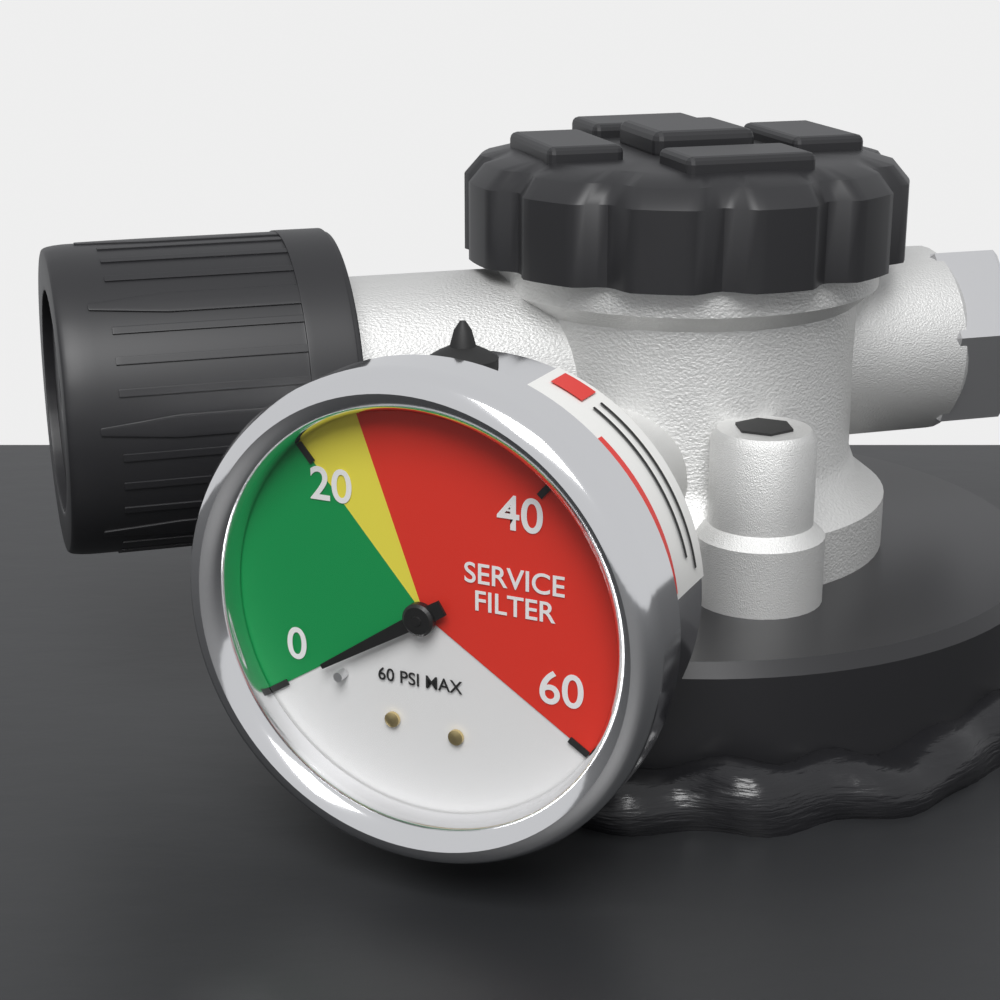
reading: 0 psi
